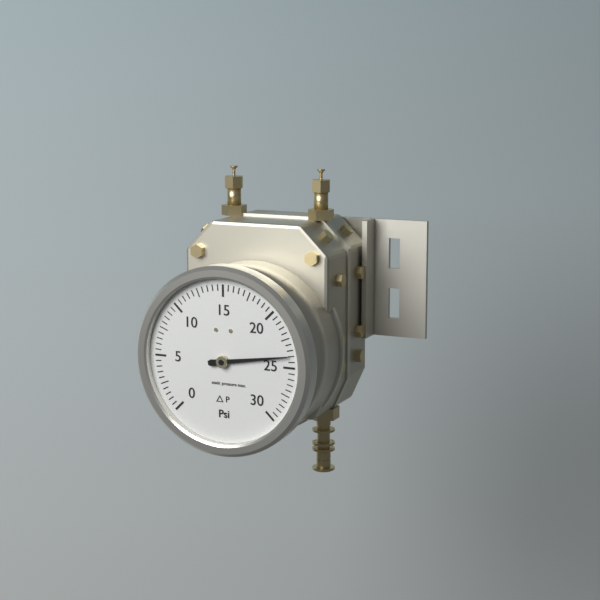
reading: 24.0 psi
